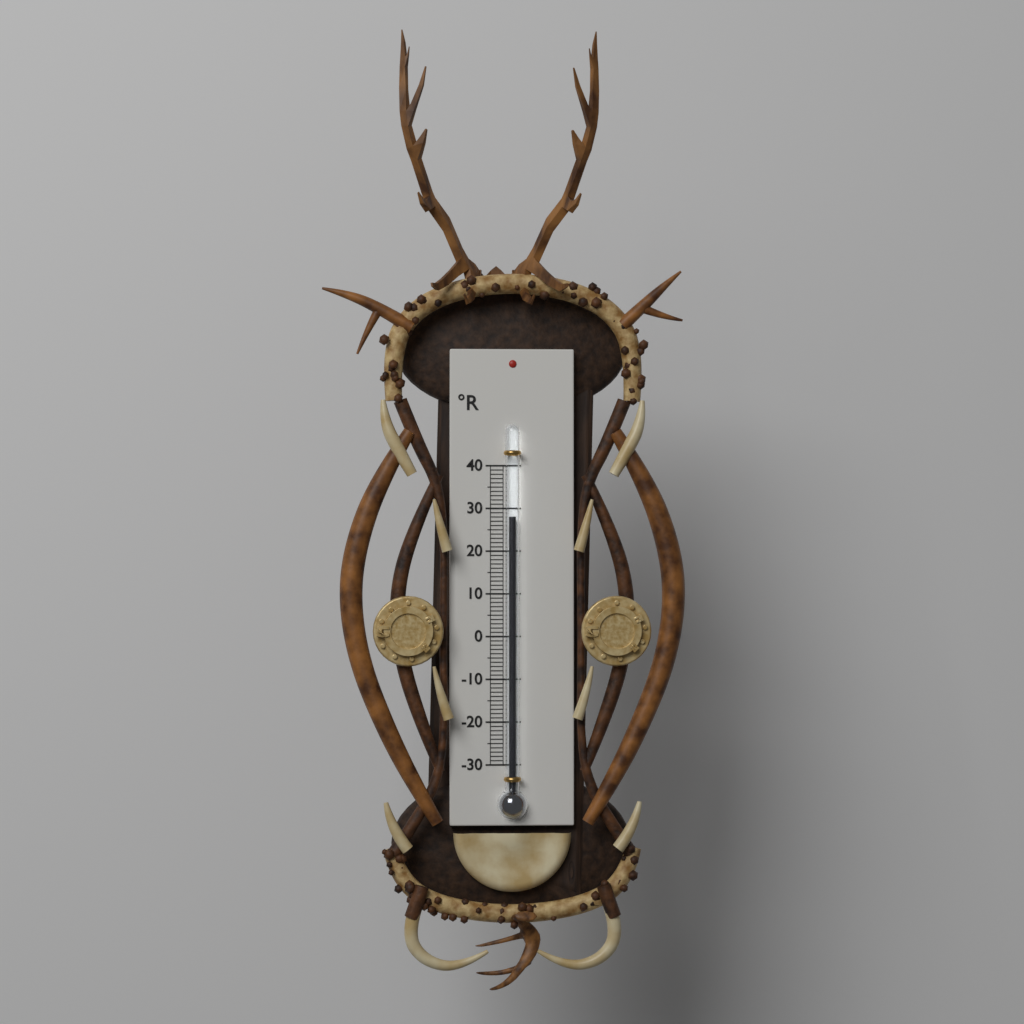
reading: 28 °R
